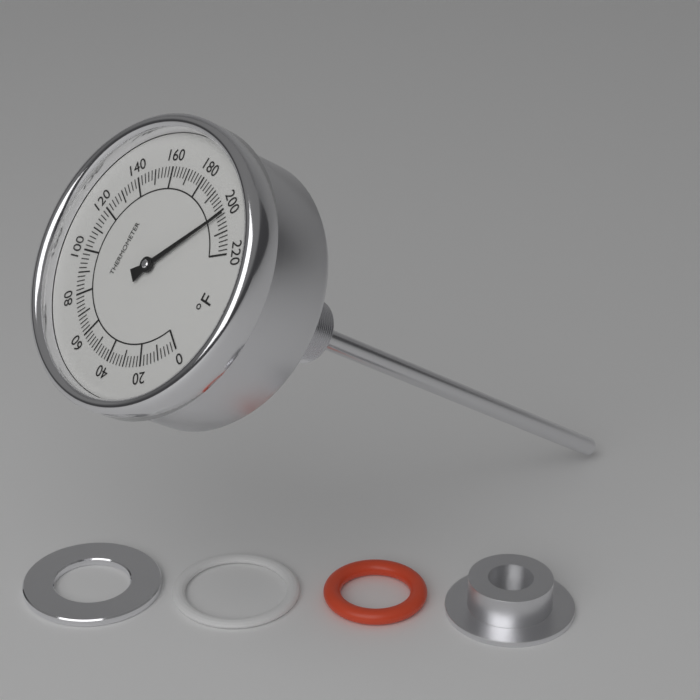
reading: 202 °F
